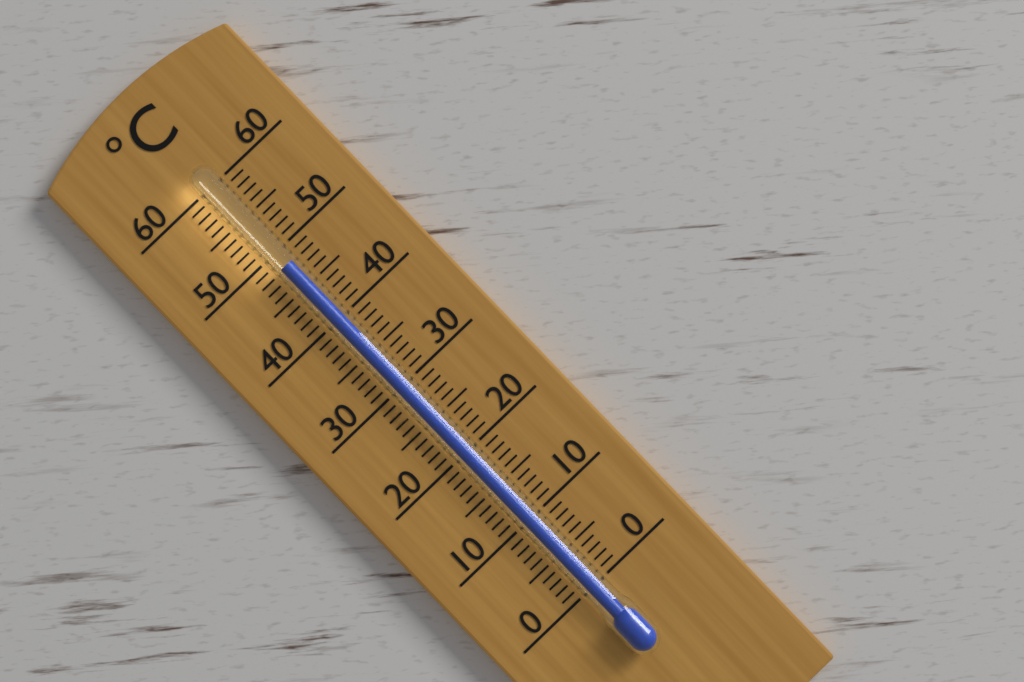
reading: 48 °C
